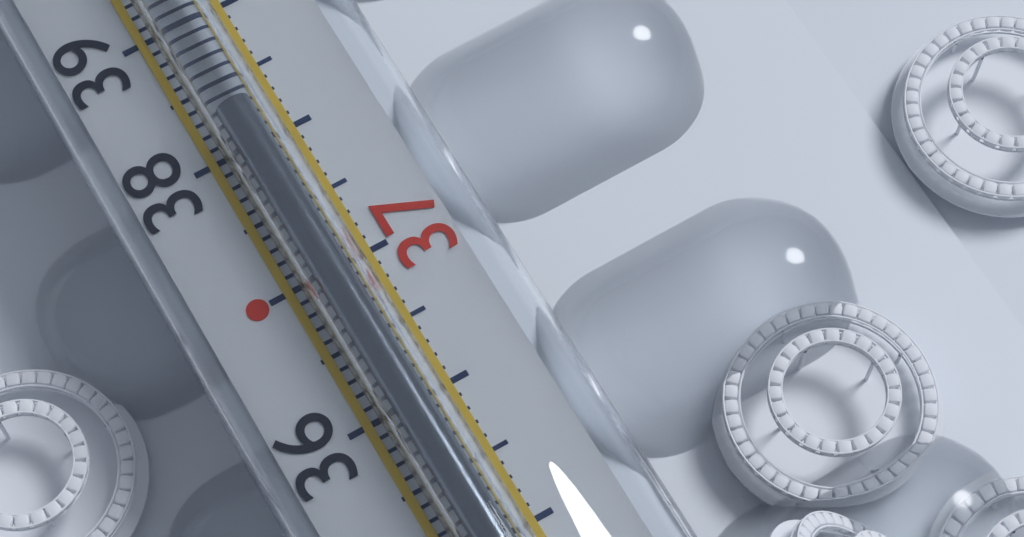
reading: 38.2 °C
